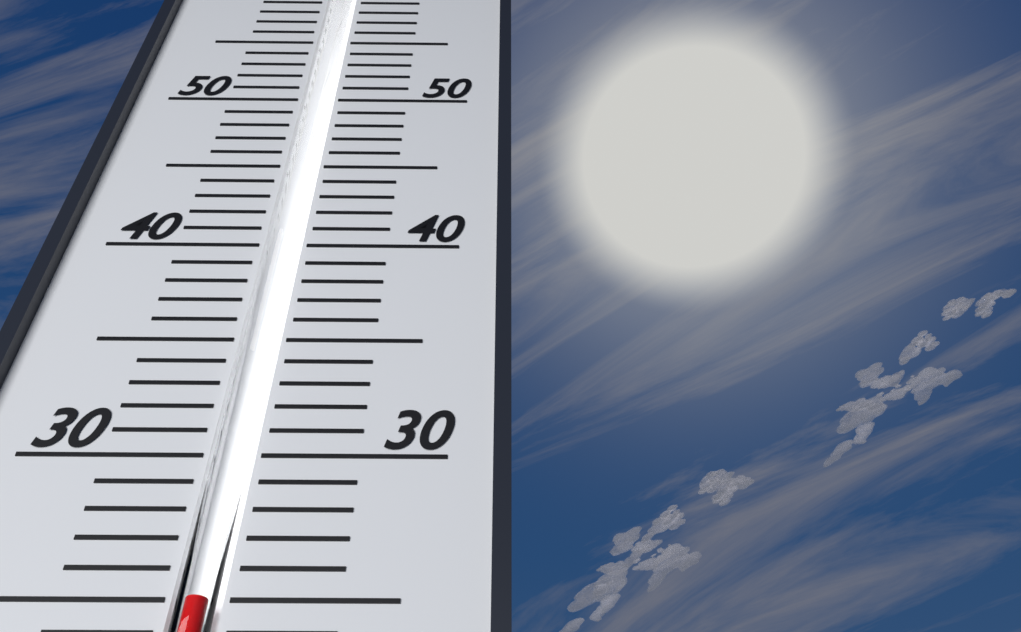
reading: 25 (no unit)
